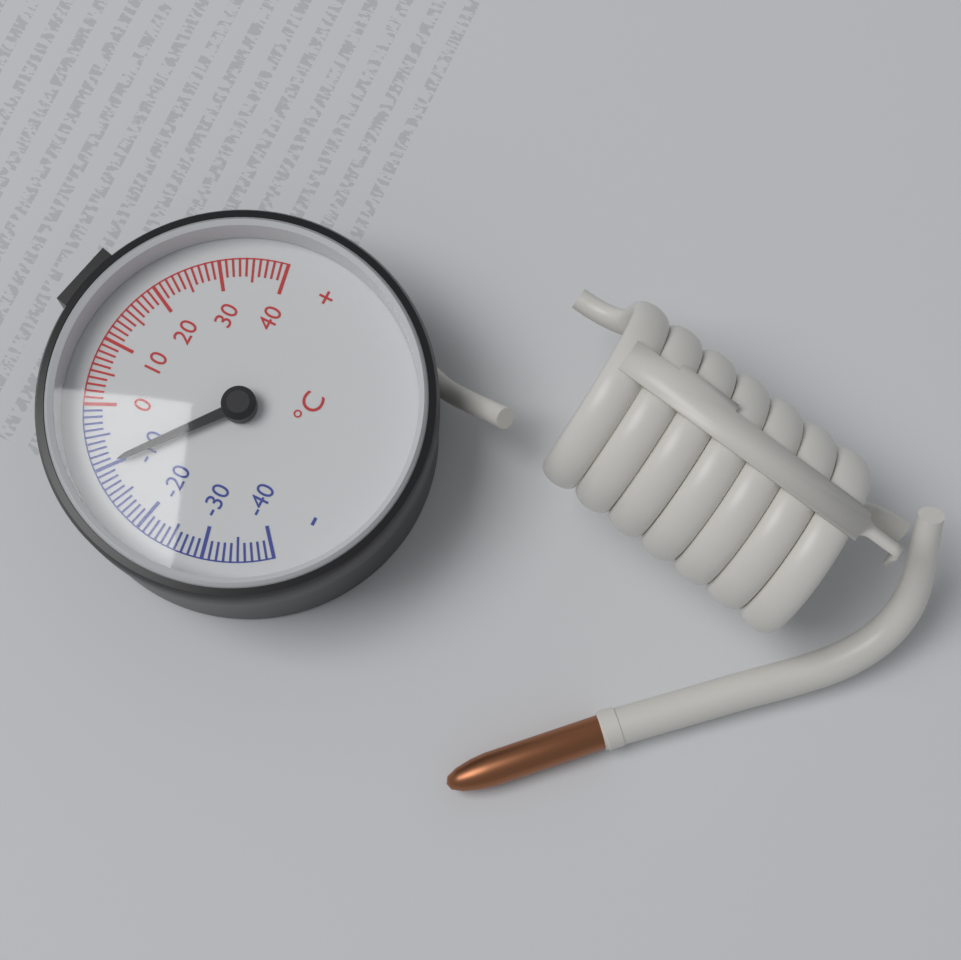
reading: -10 °C
